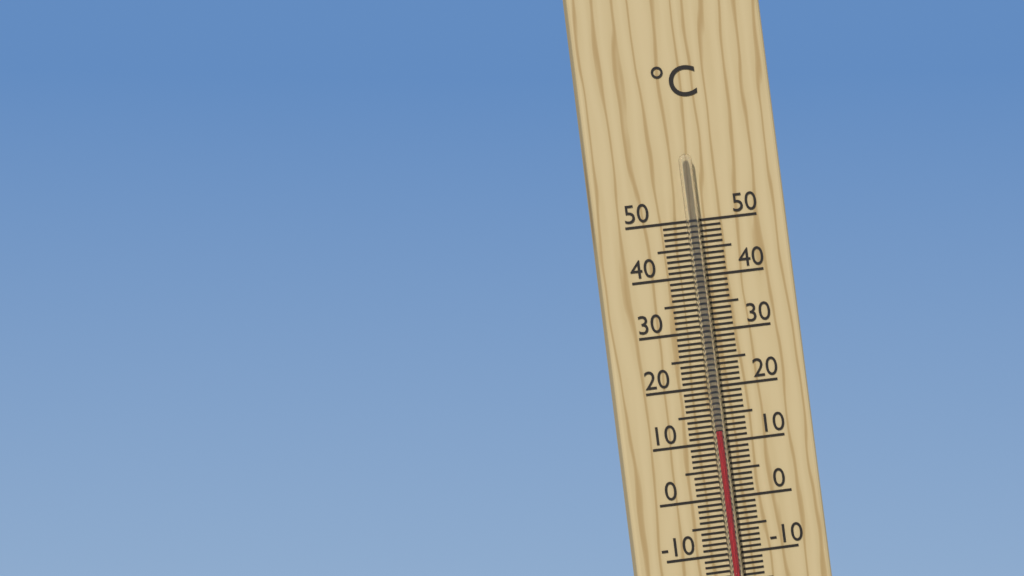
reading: 12 °C
